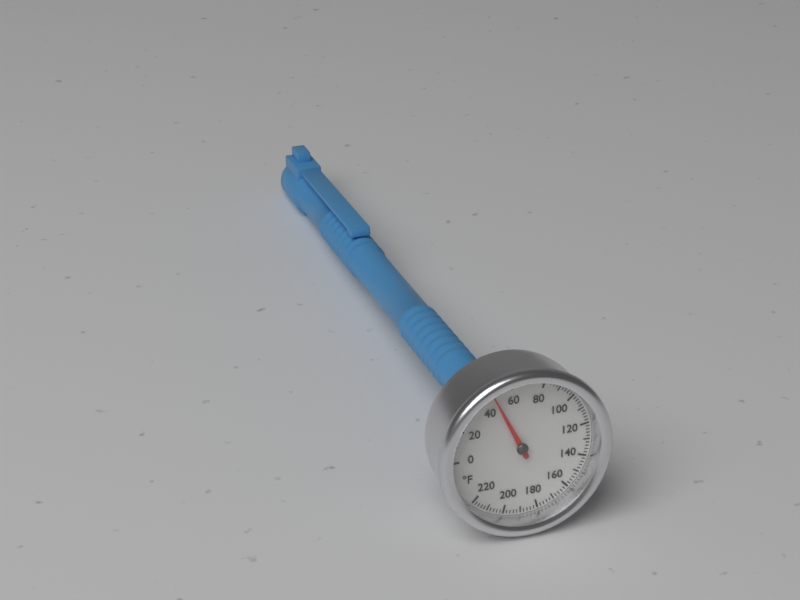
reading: 48 °F
